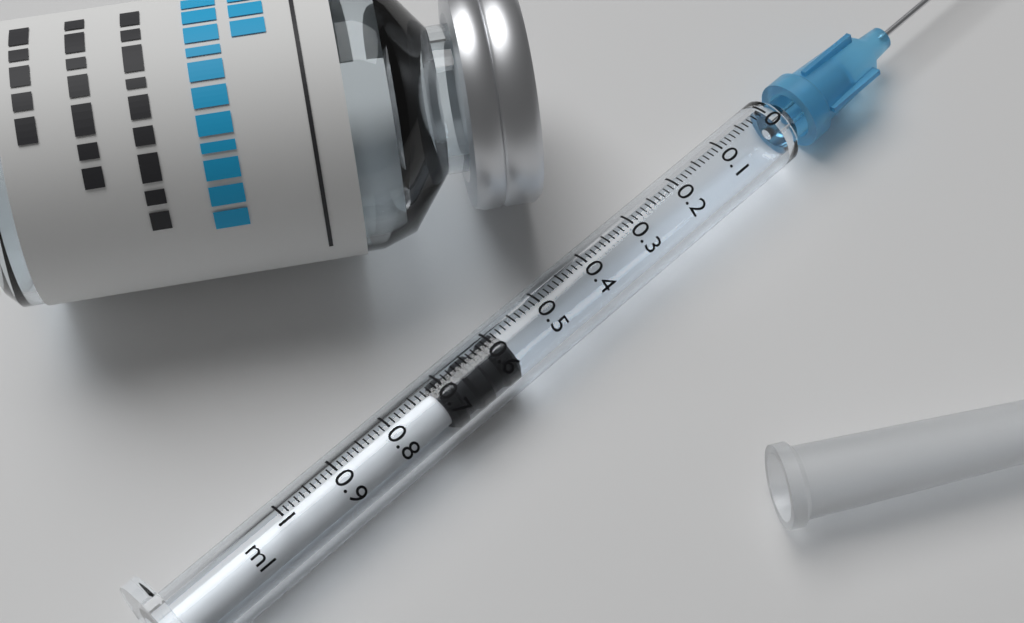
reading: 0.58 ml
